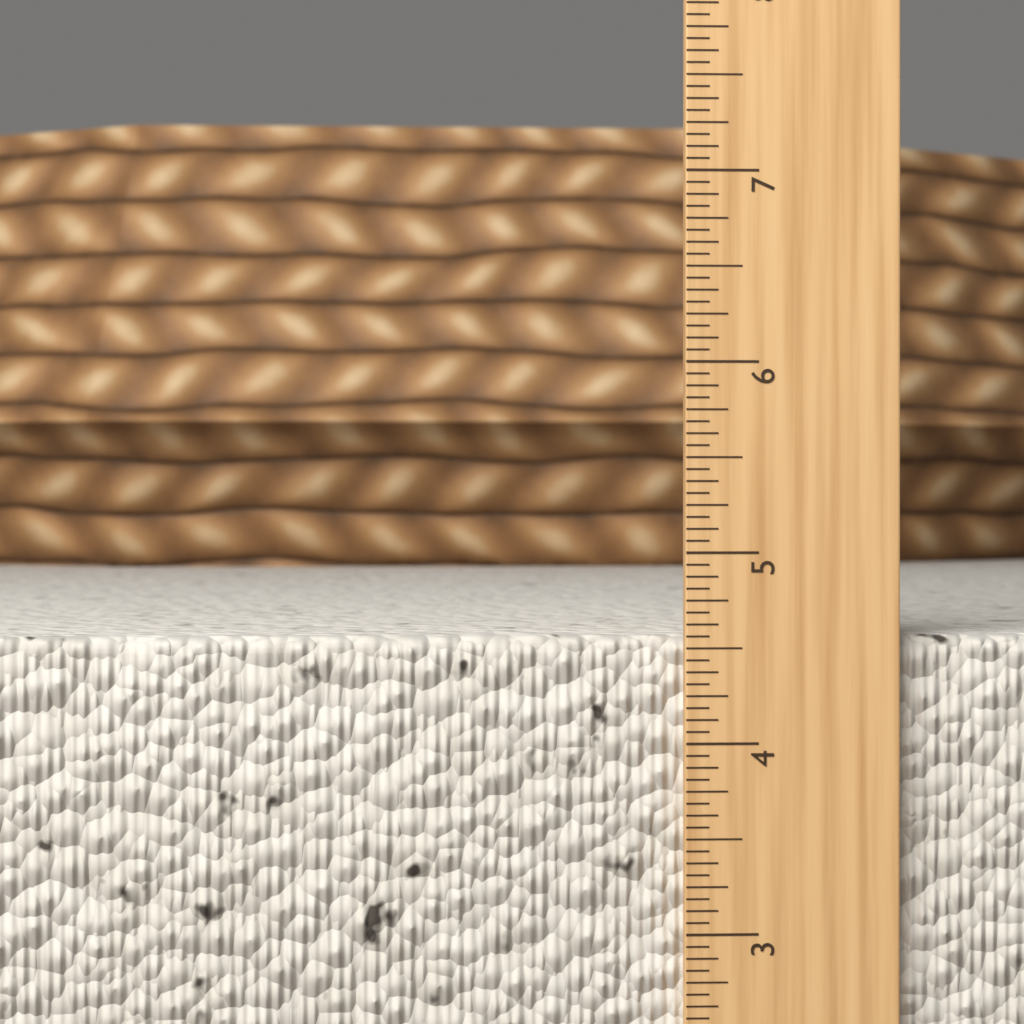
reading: 4.5625 in
